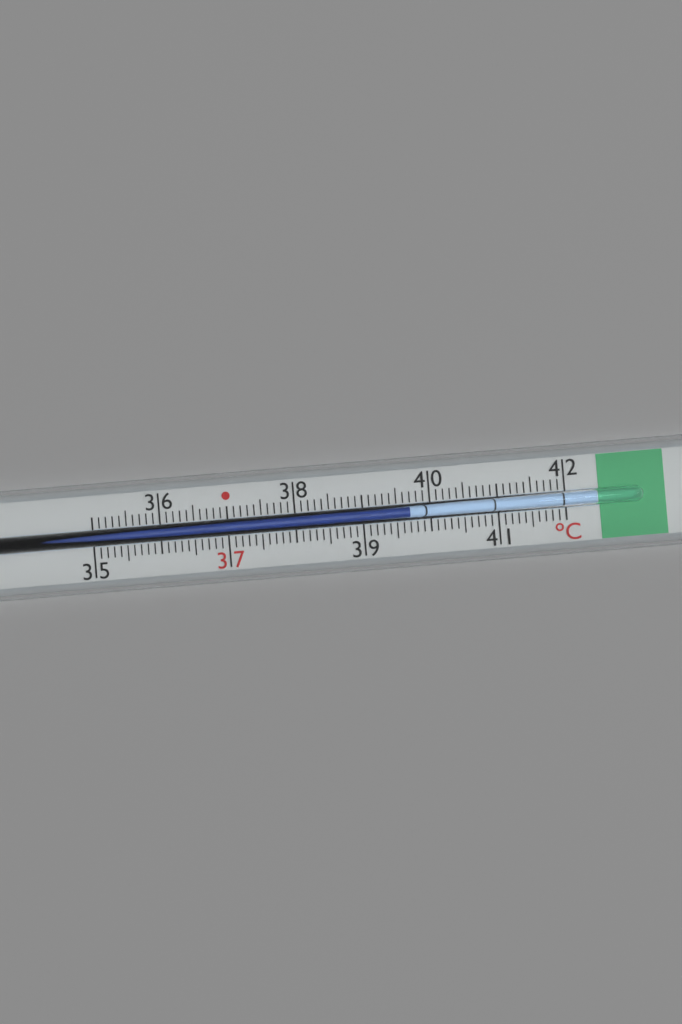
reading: 39.7 °C
